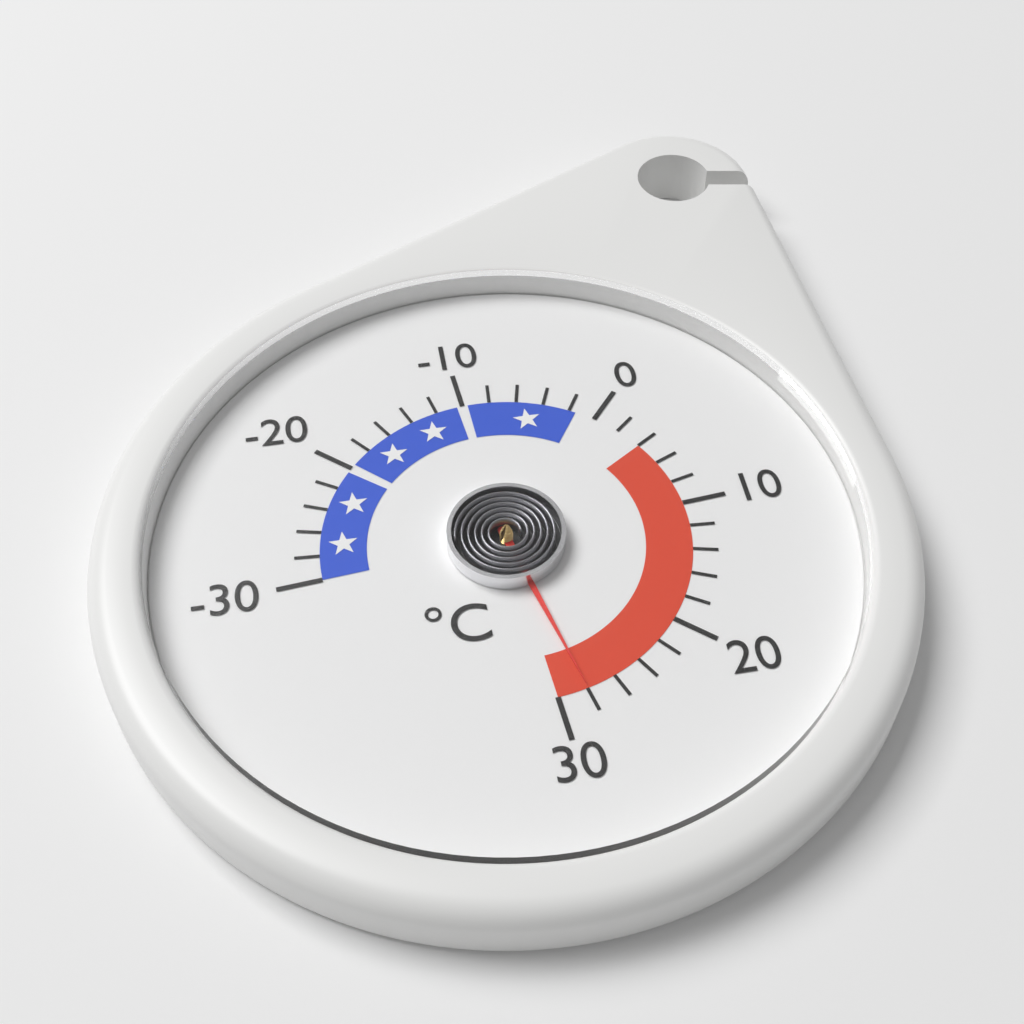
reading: 28 °C
